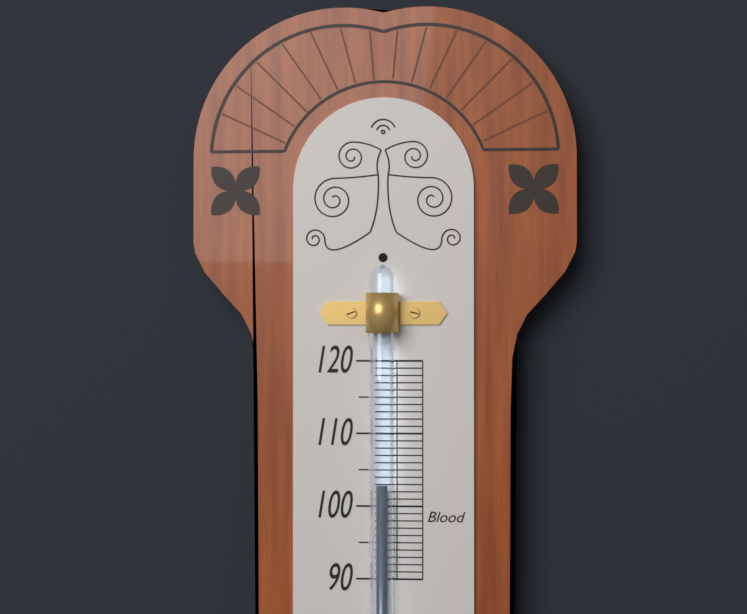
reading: 103 (no unit)
